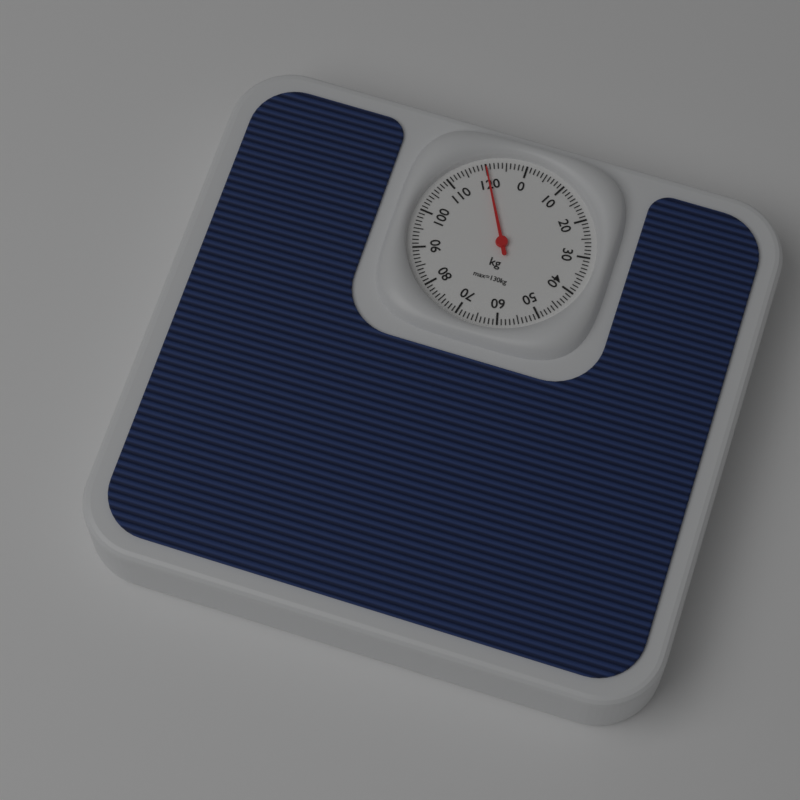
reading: 120 kg
